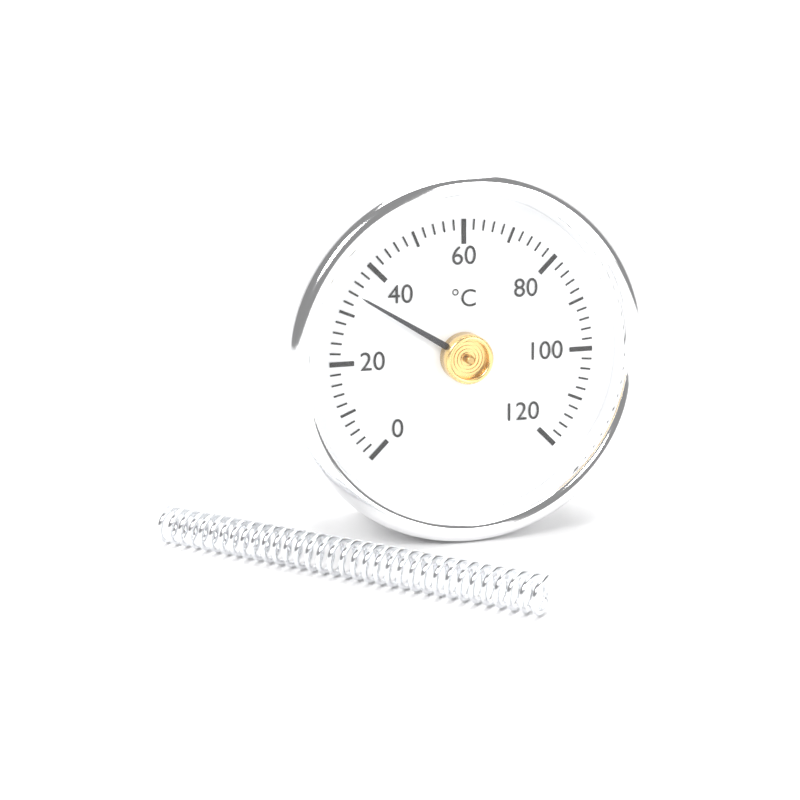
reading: 34 °C
